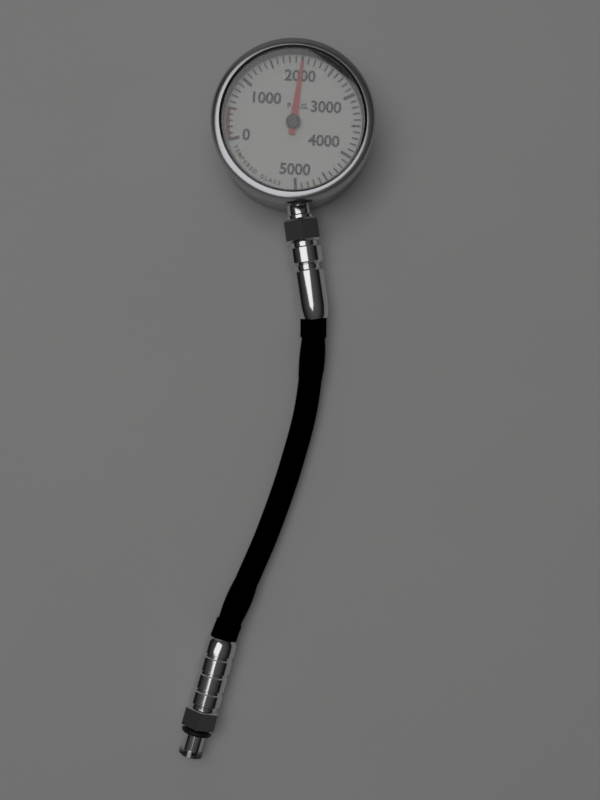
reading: 2000 psig
